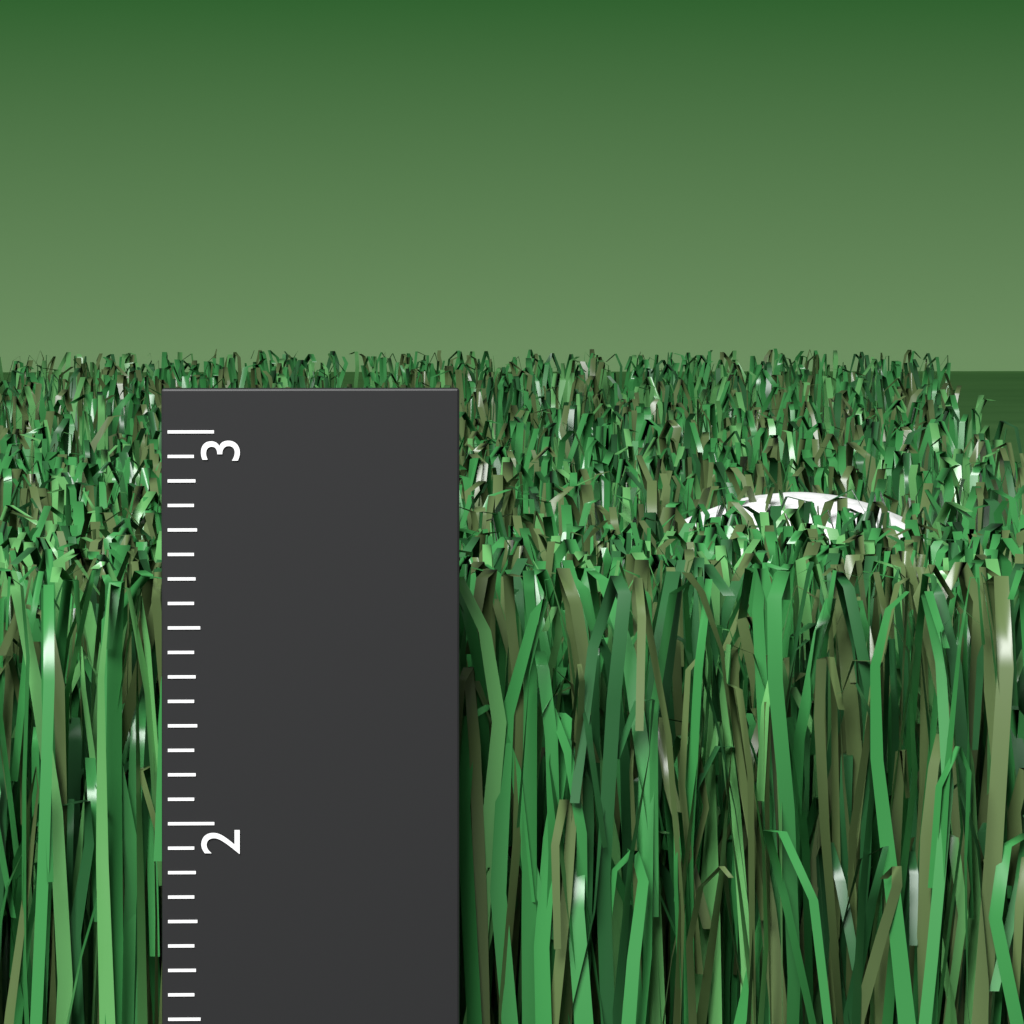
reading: 2.6250 (no unit)
